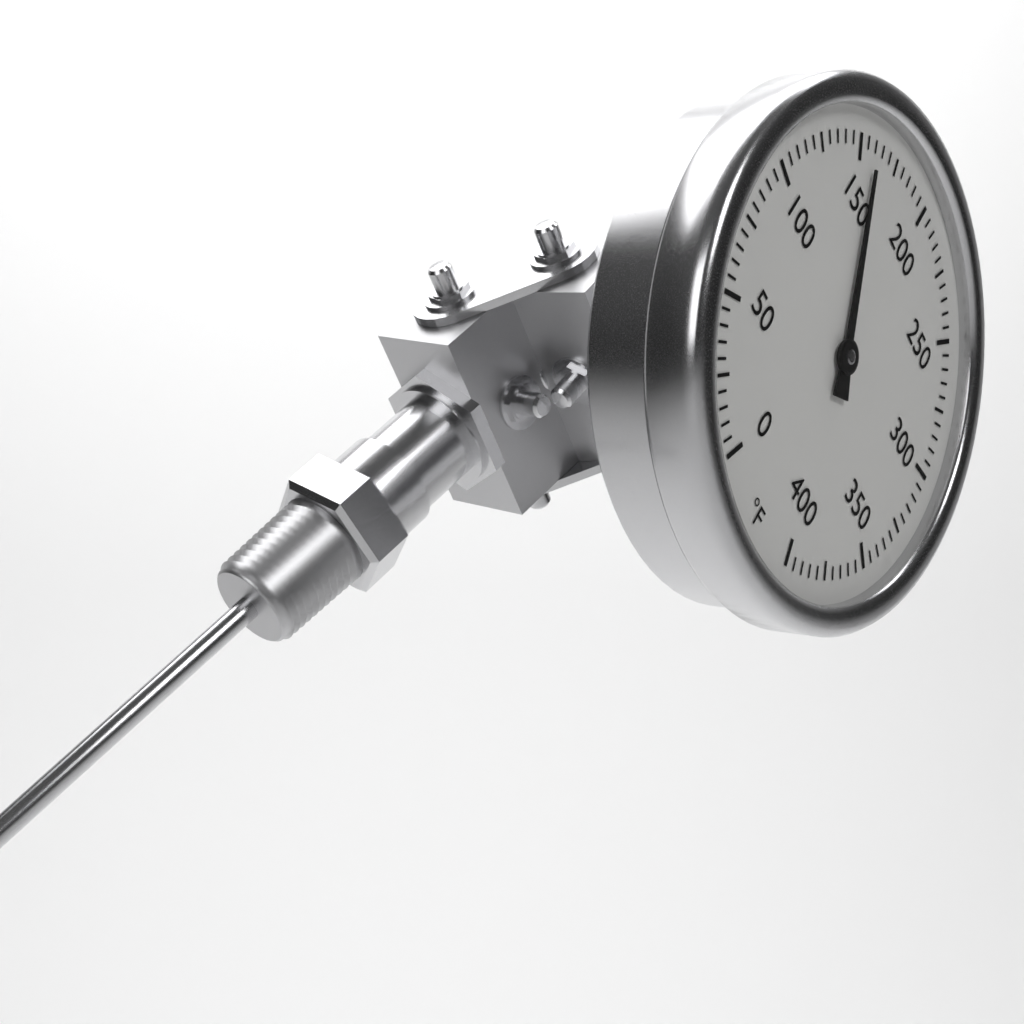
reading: 160 °F
